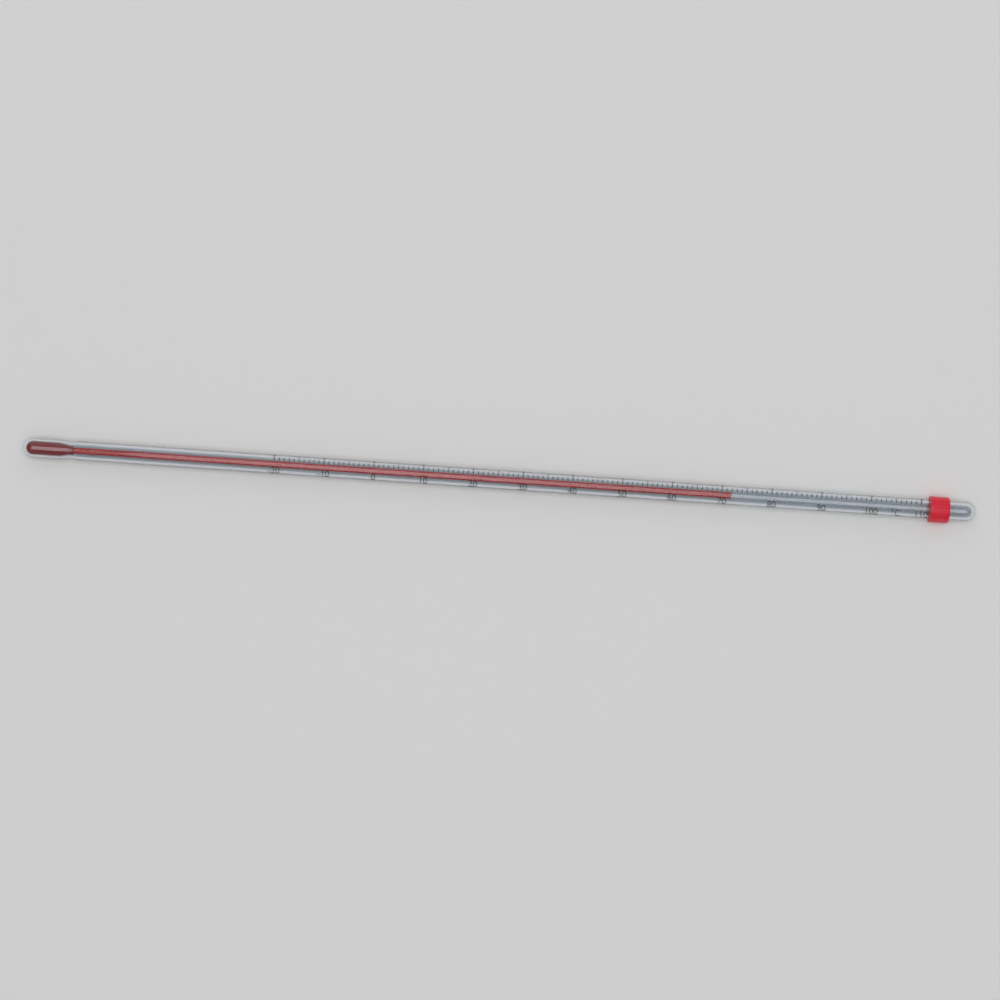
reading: 72 °C
